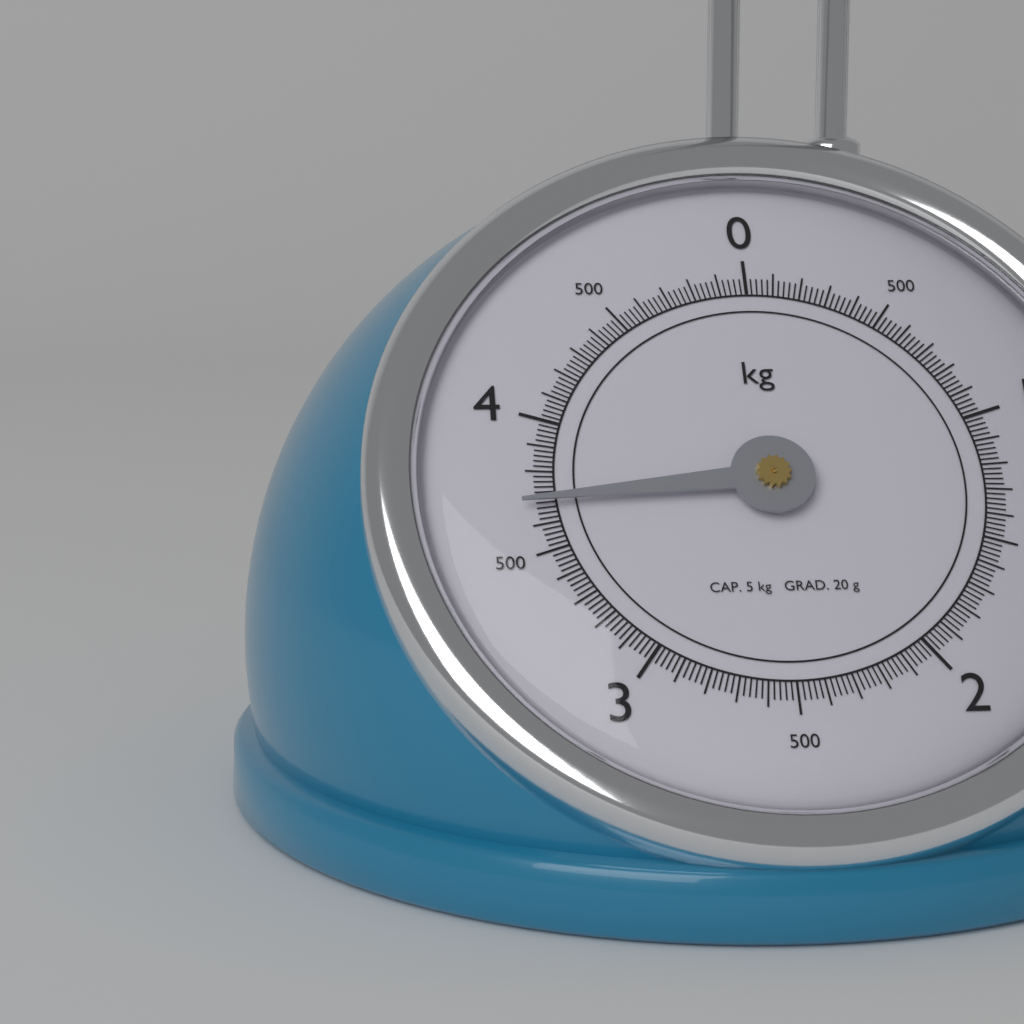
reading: 3.68 kg
